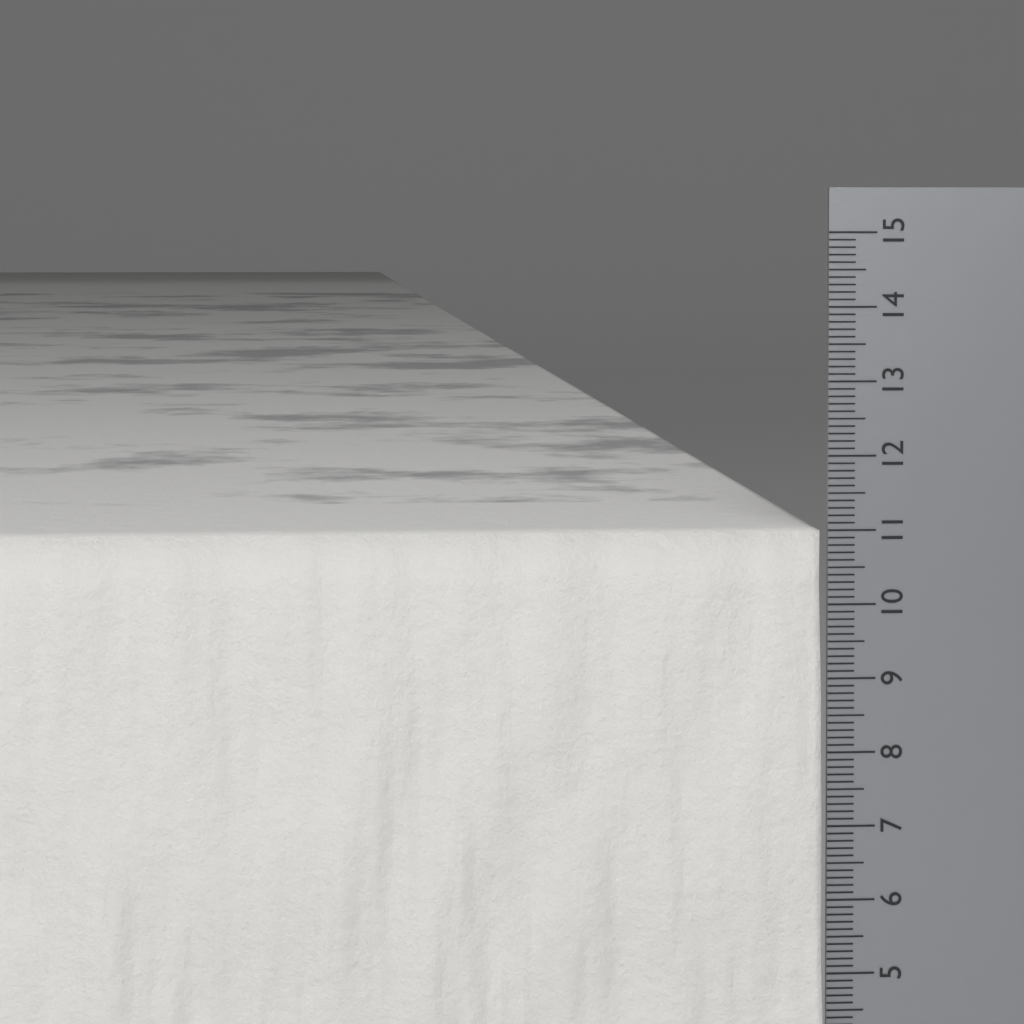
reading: 11.0 cm
